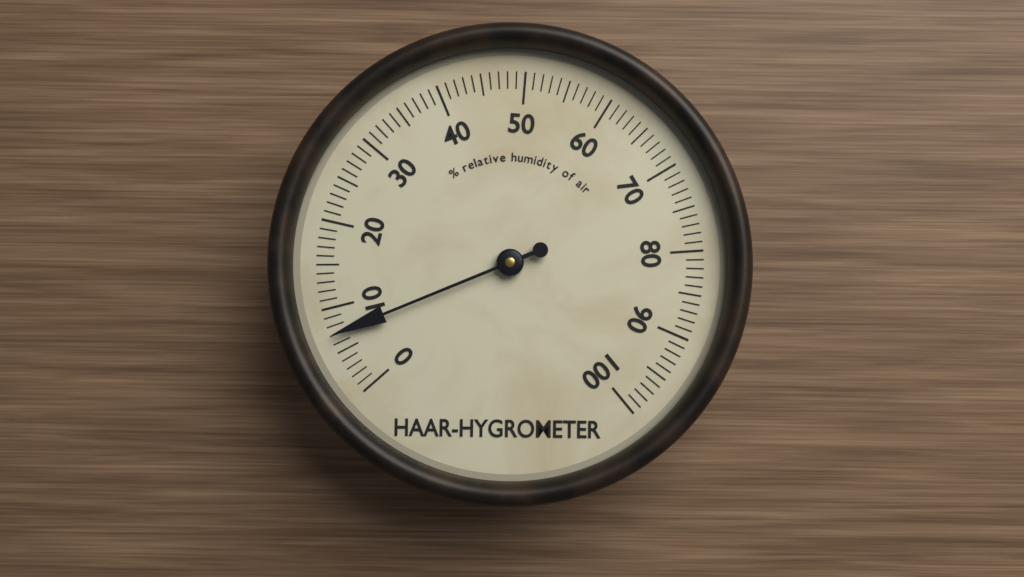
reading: 7 %
